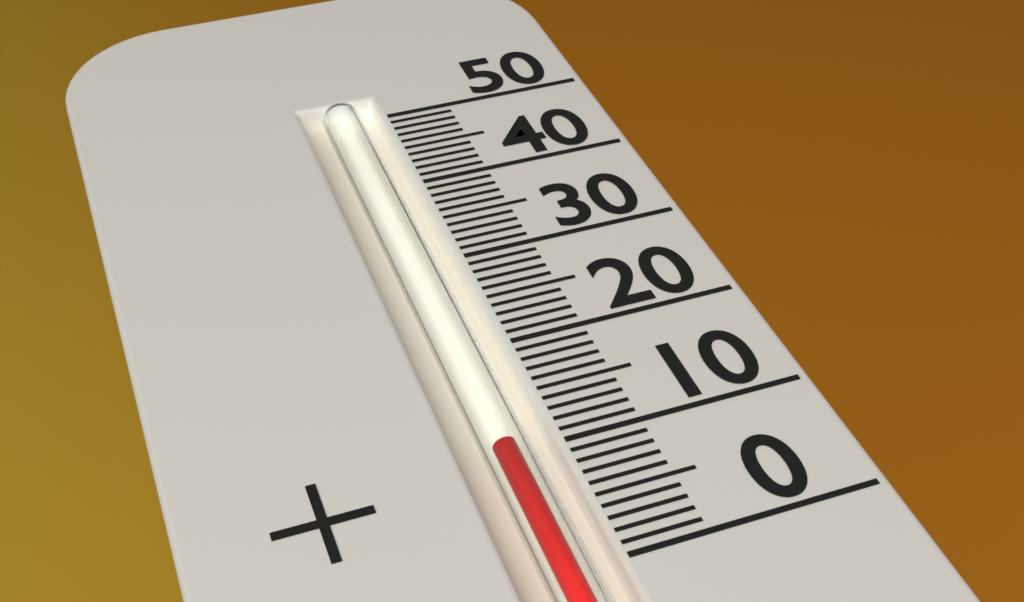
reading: 11 (no unit)
